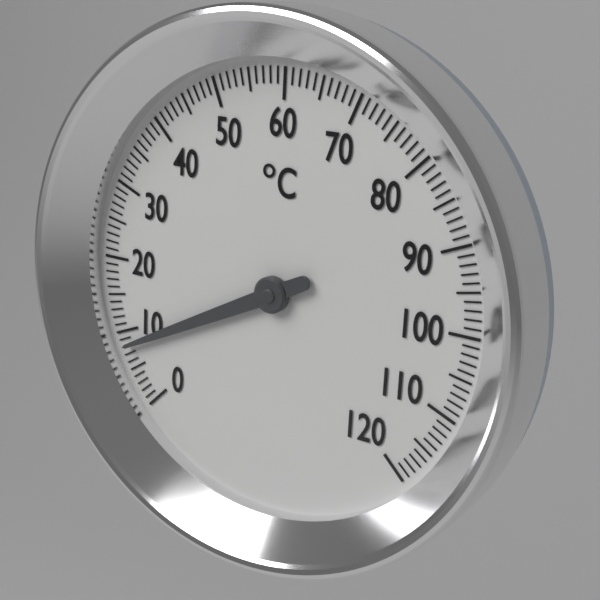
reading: 8 °C
